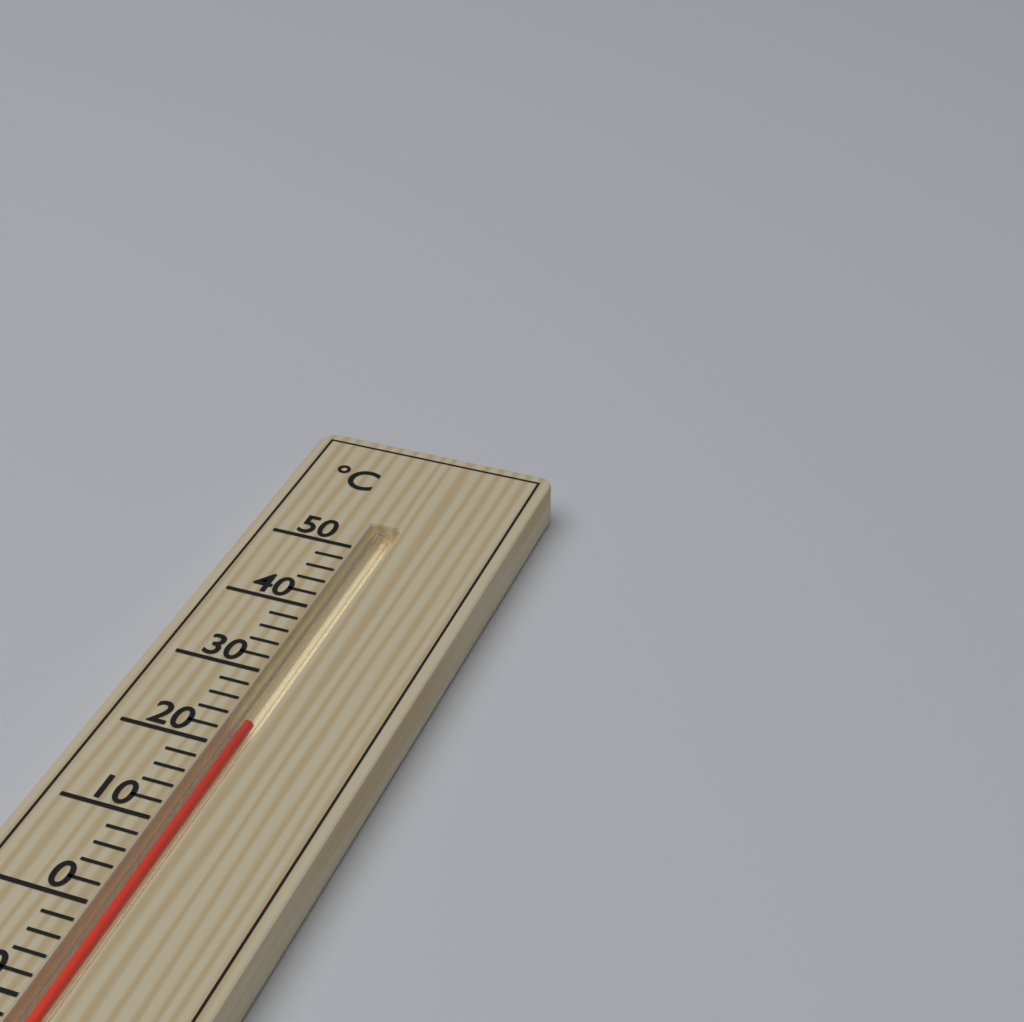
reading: 24 °C
